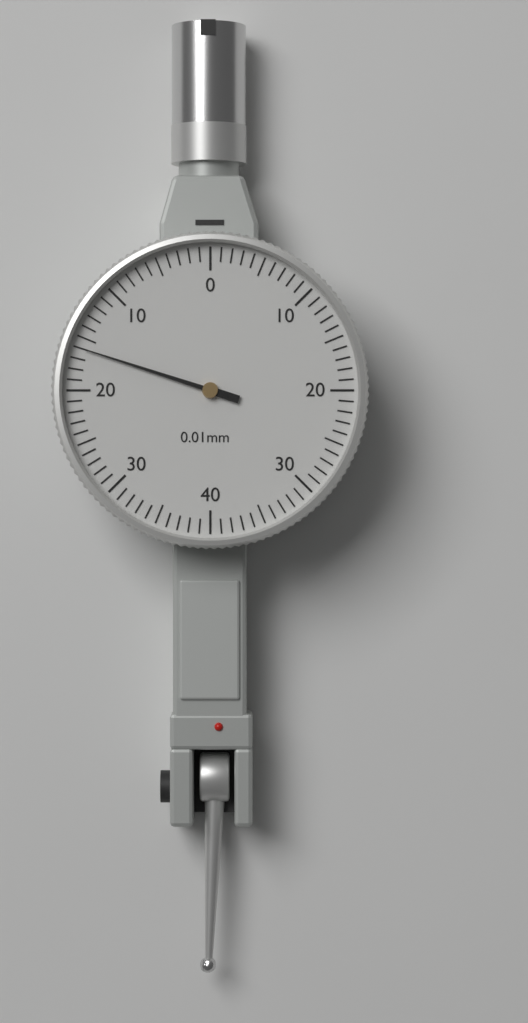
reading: 0.16 mm
